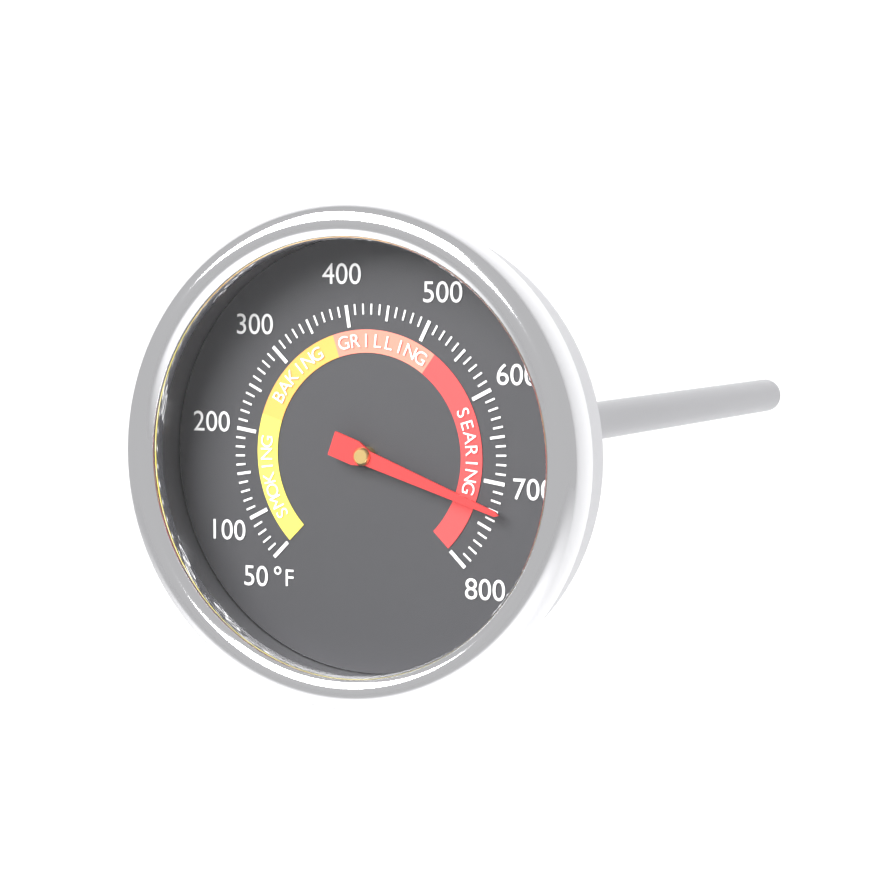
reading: 730 °F
